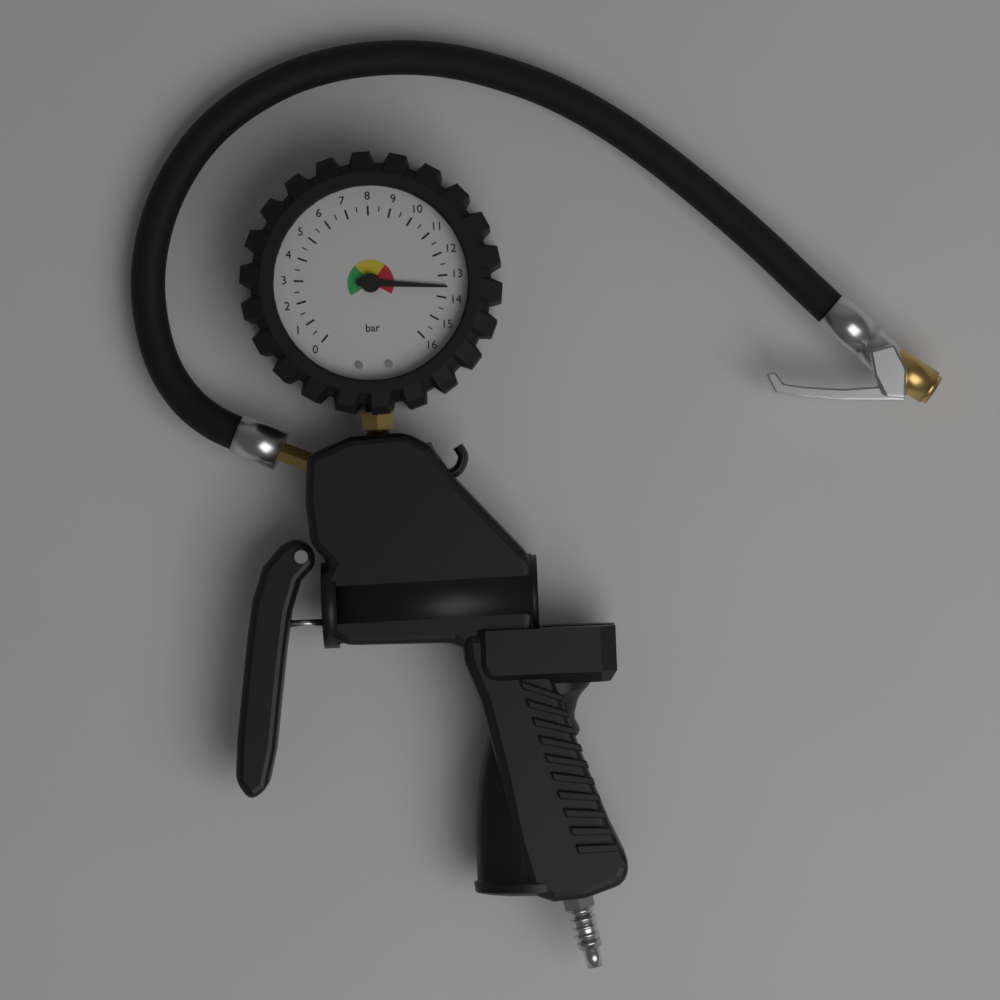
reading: 13.5 bar
